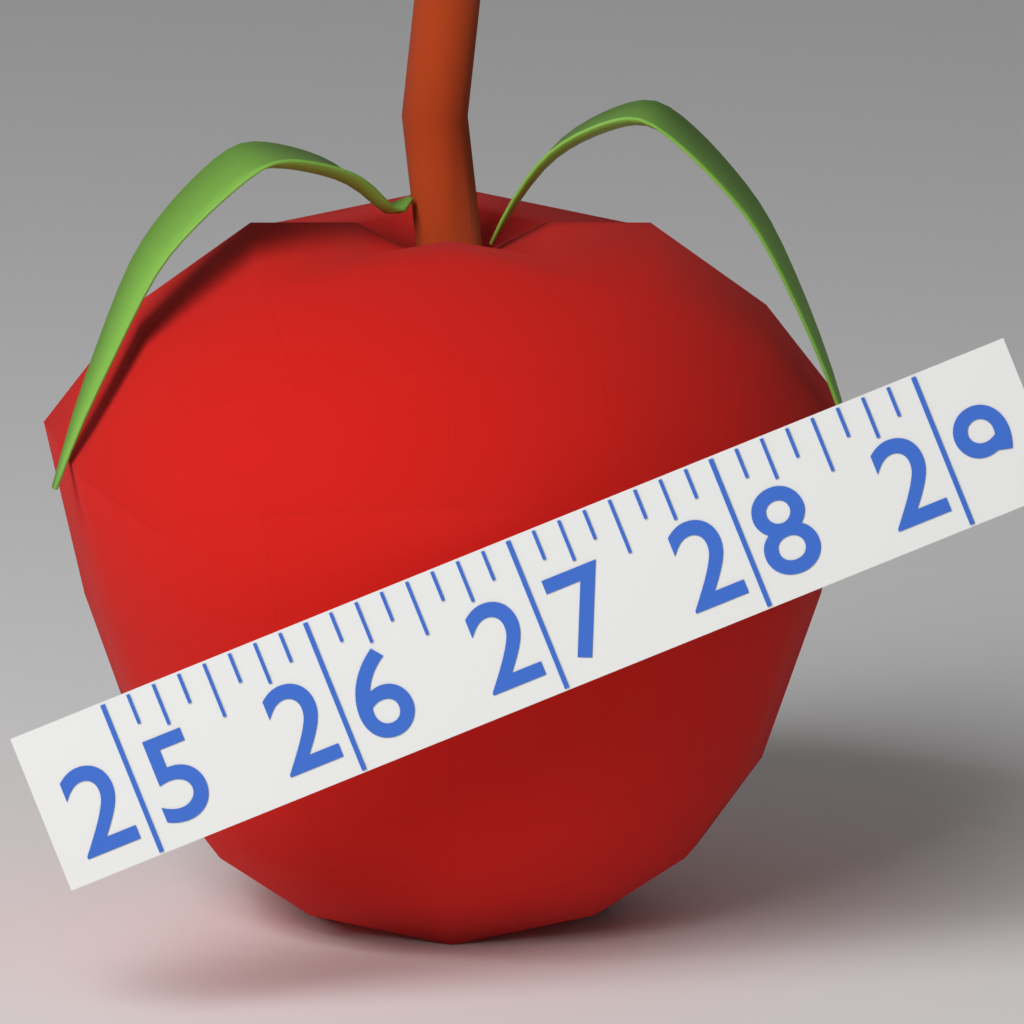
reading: 28.750 (no unit)
